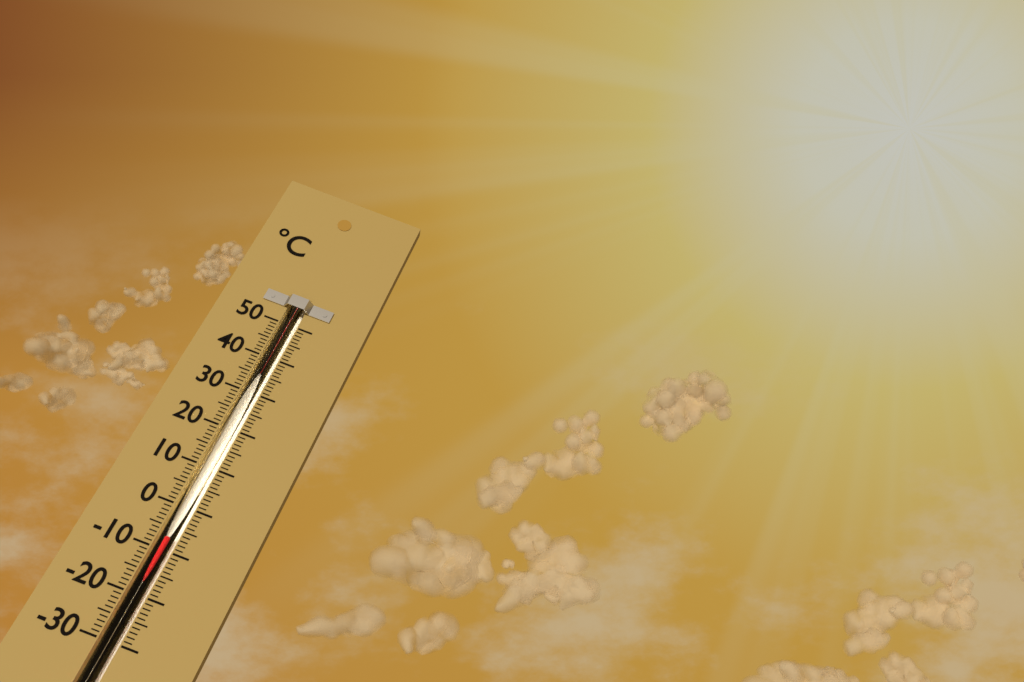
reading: -7 °C
